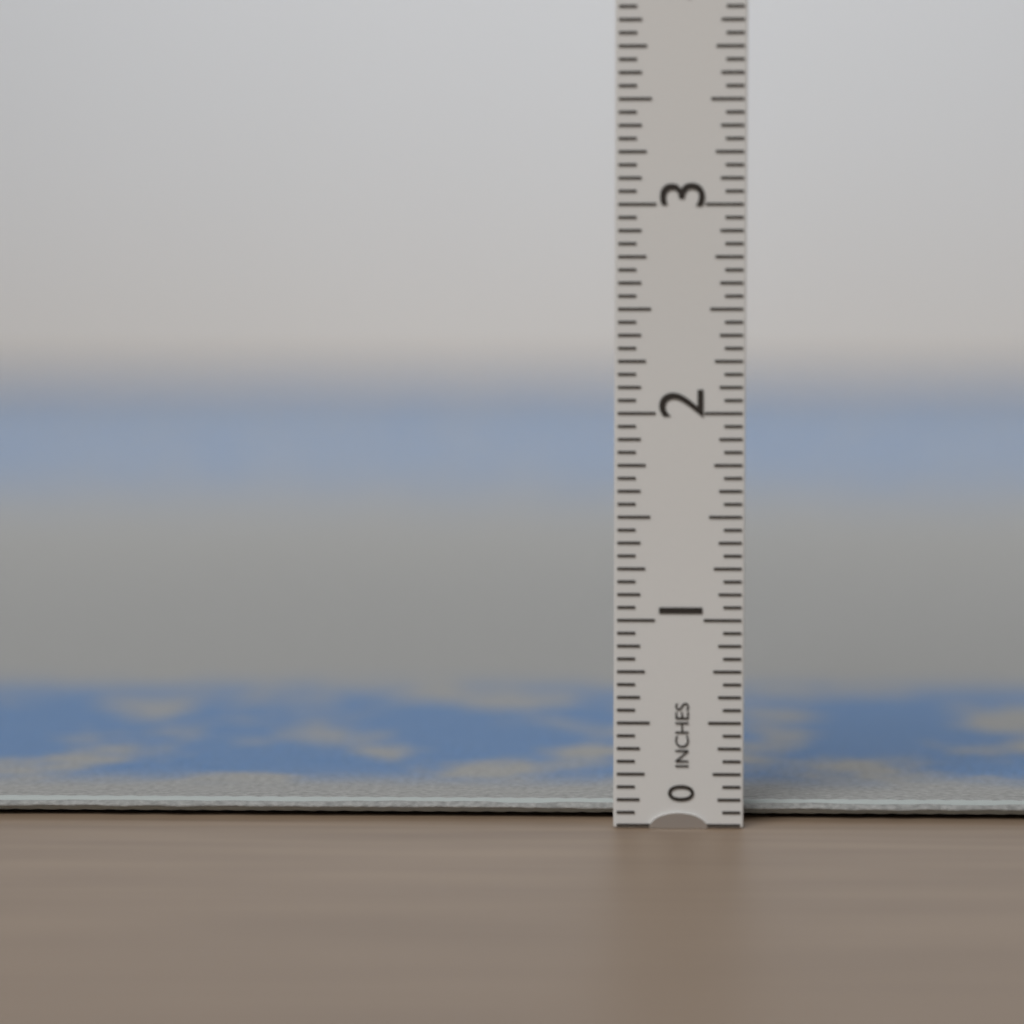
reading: 0.0625 in
